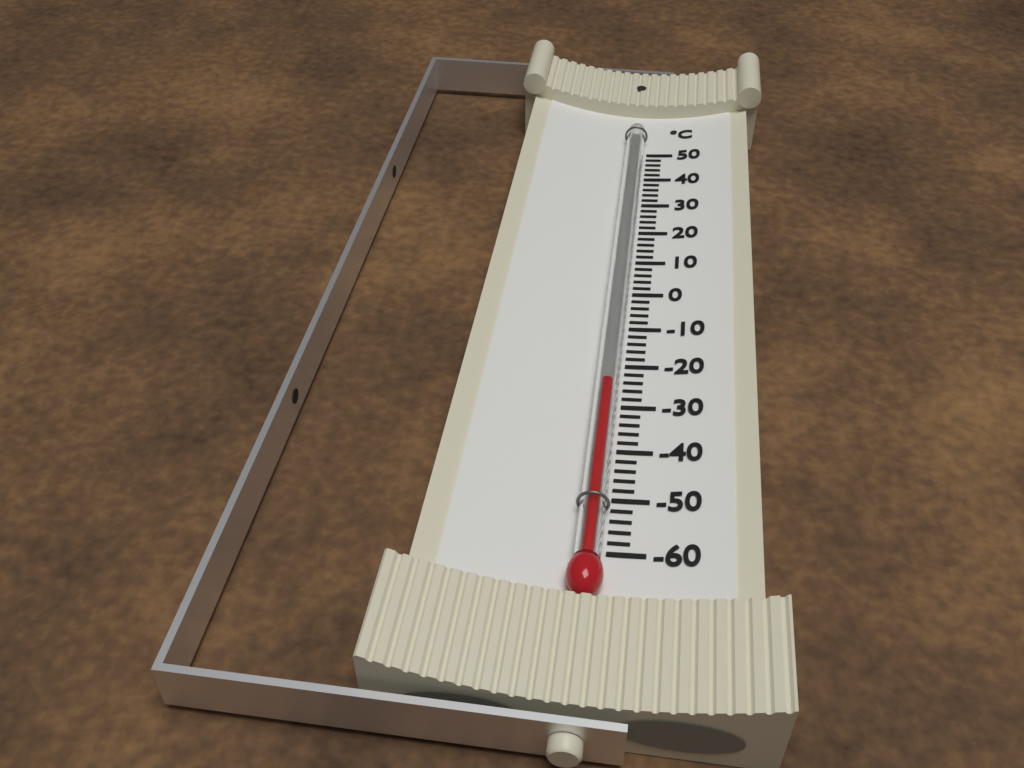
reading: -26 °C
